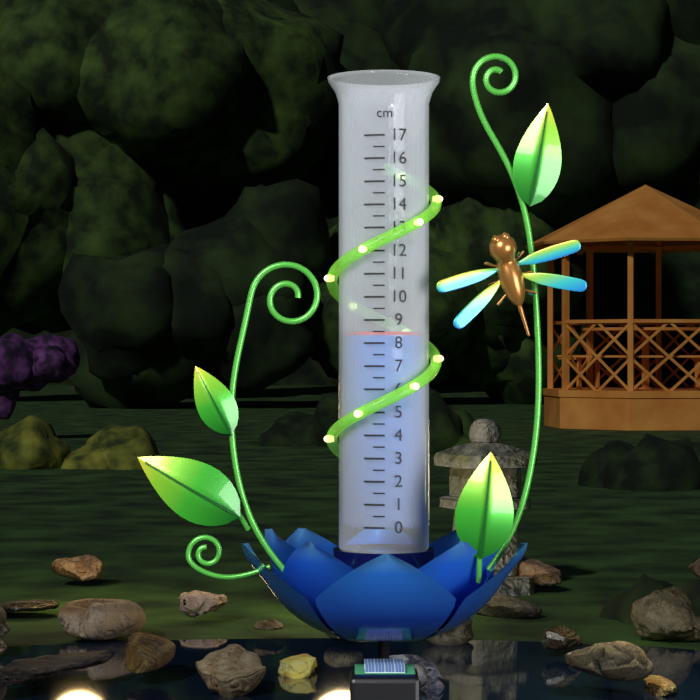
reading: 8.5 cm
